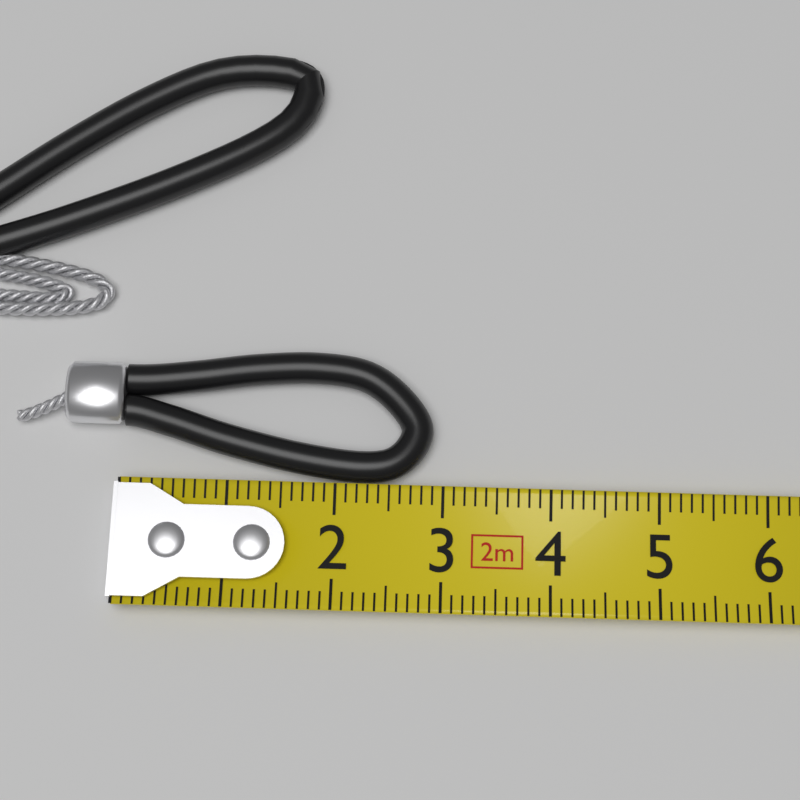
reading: 2.9 cm
